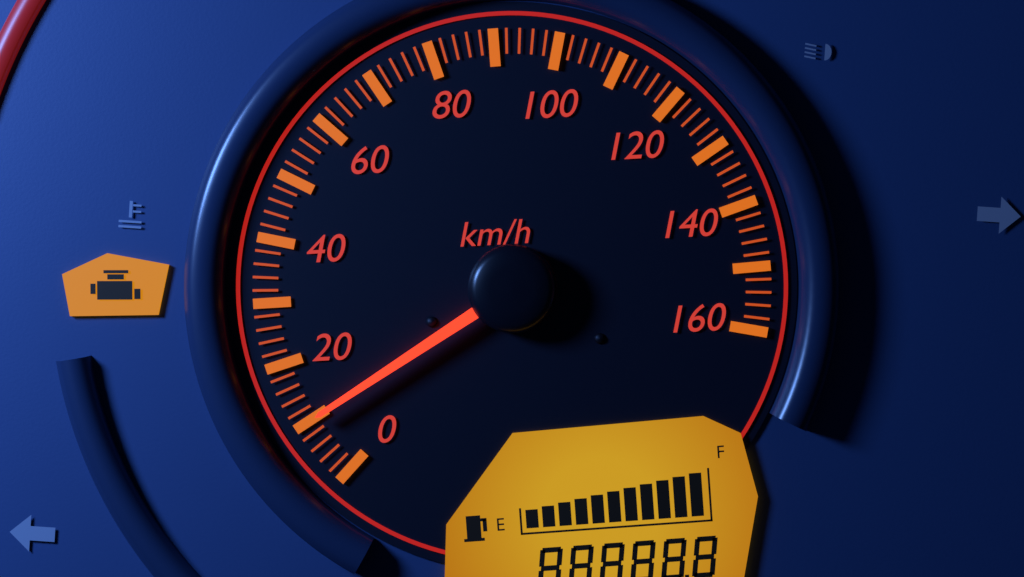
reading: 10 km/h
